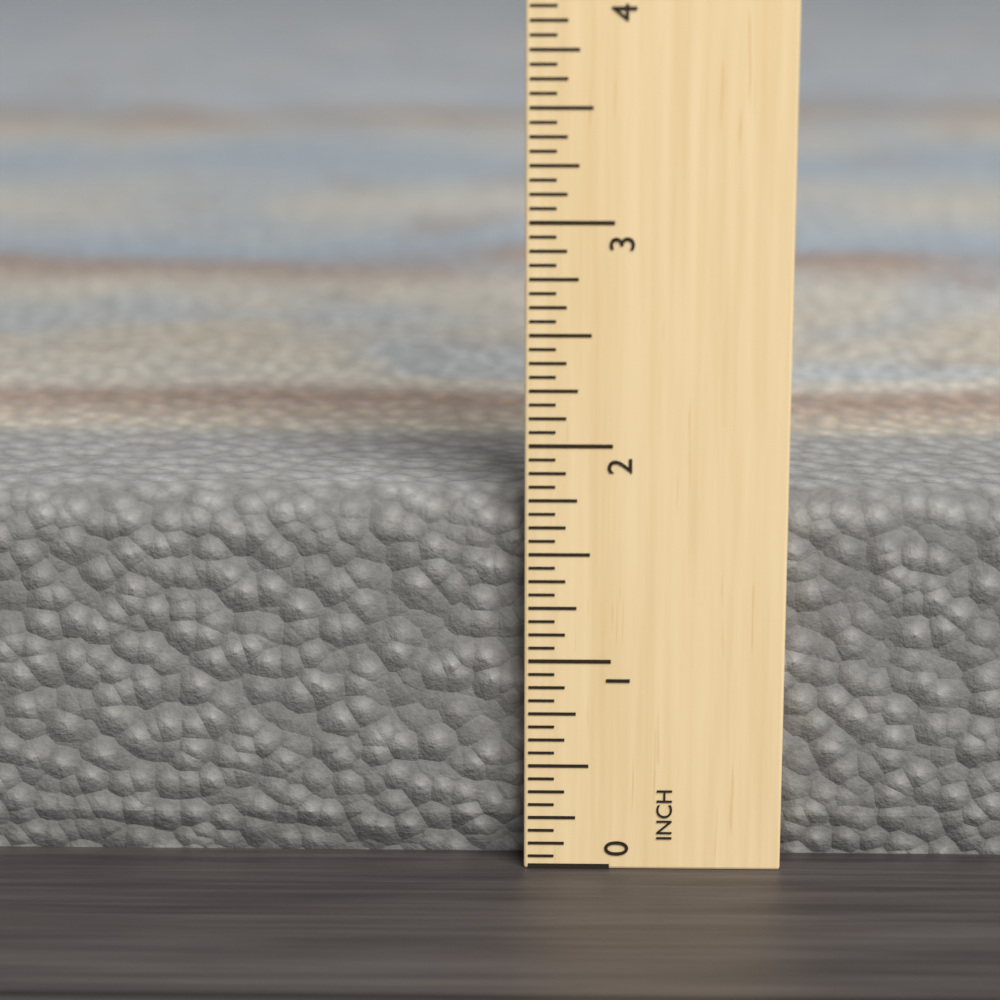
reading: 1.7500 in
